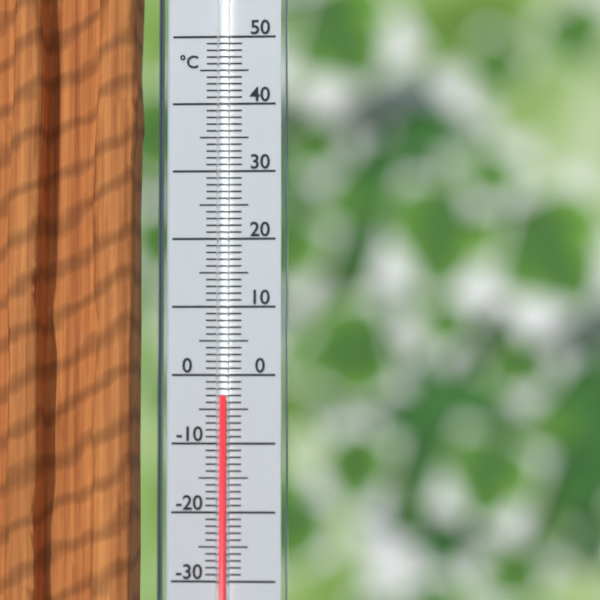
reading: -3 °C
